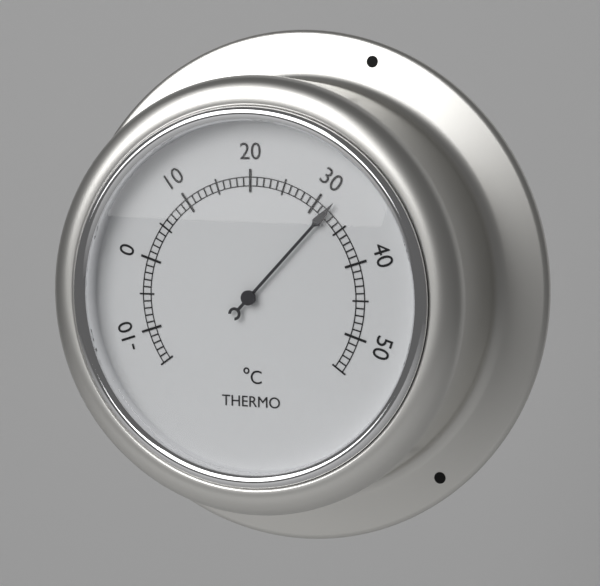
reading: 32 °C
